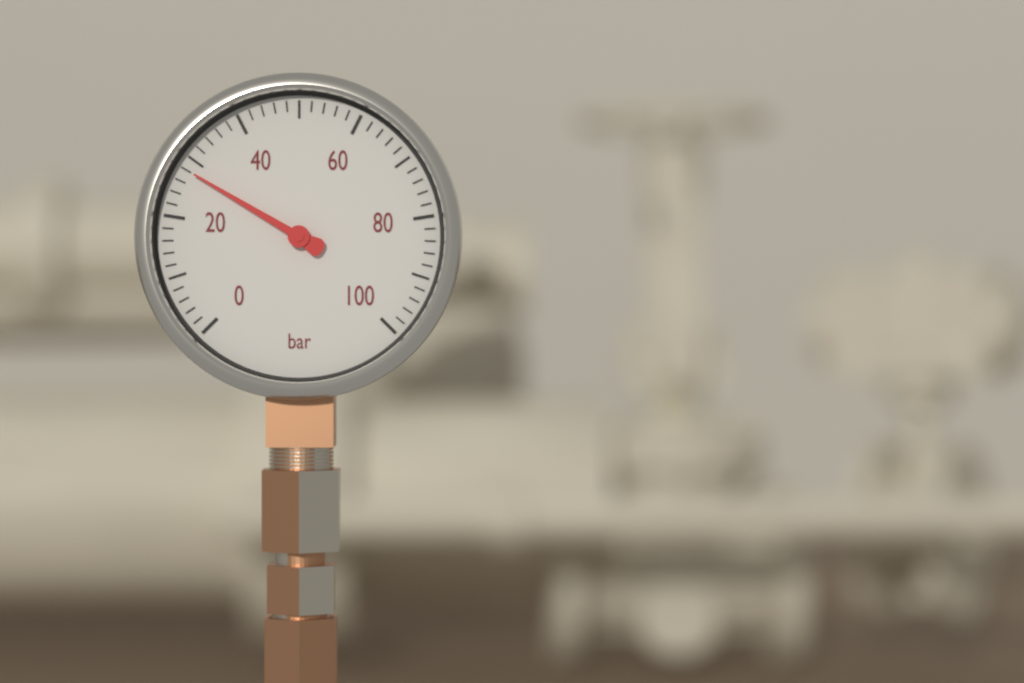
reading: 28 bar
